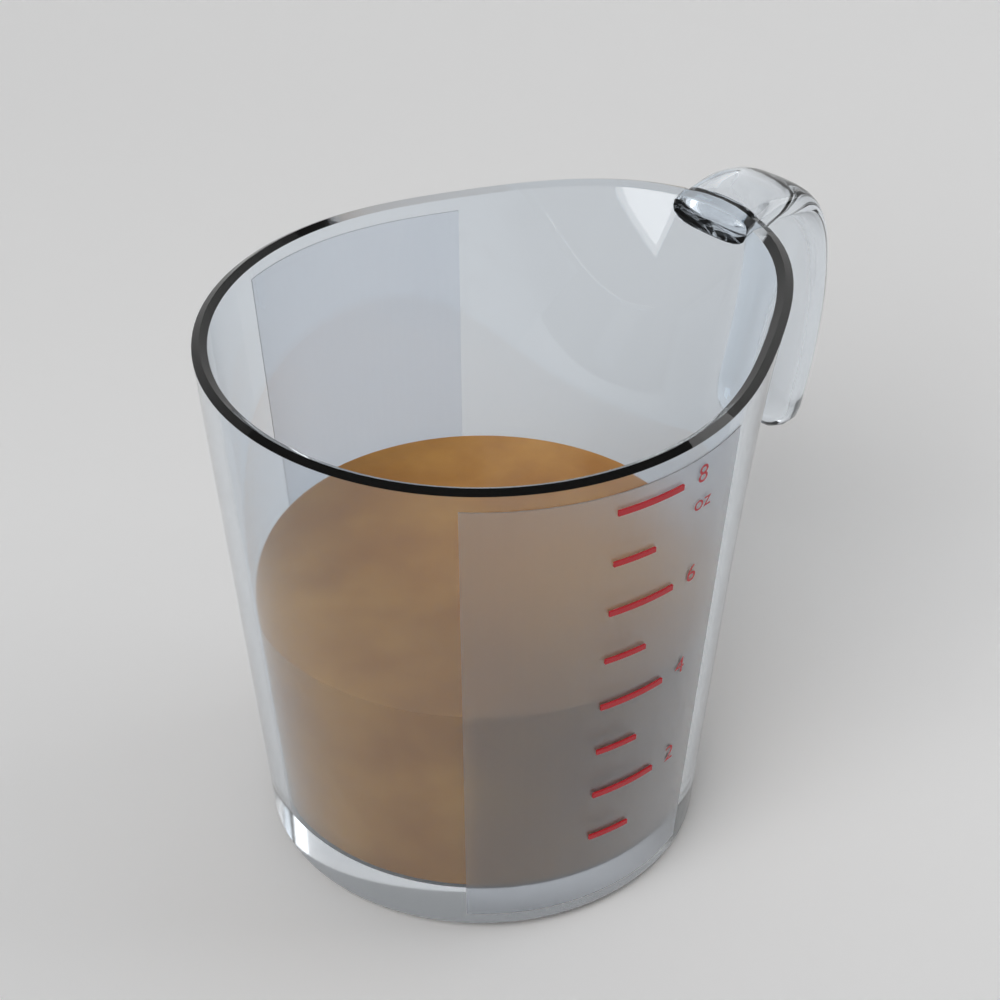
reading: 4 oz
